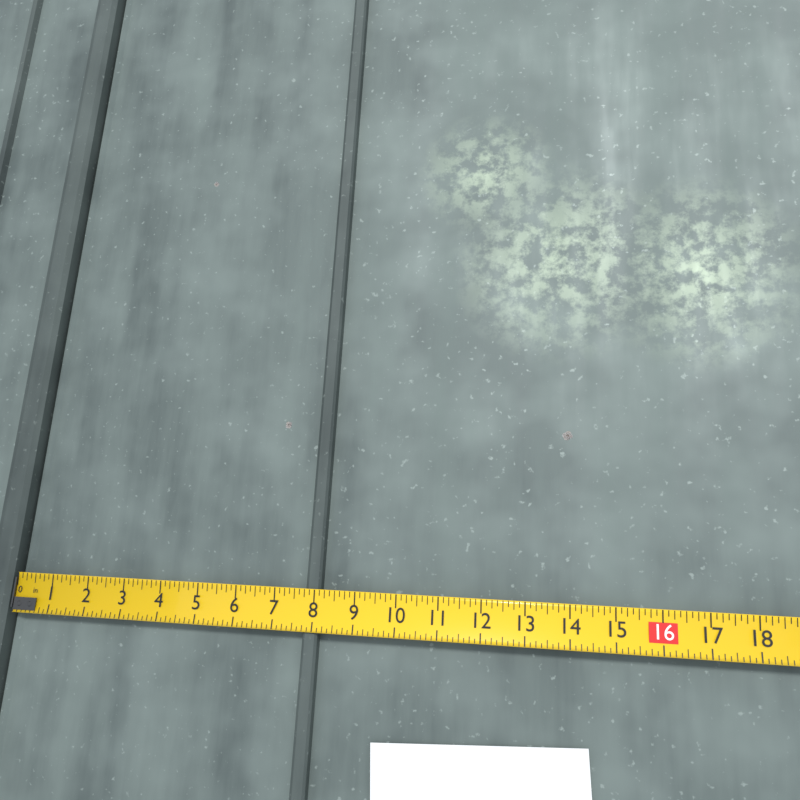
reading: 8.125 in
